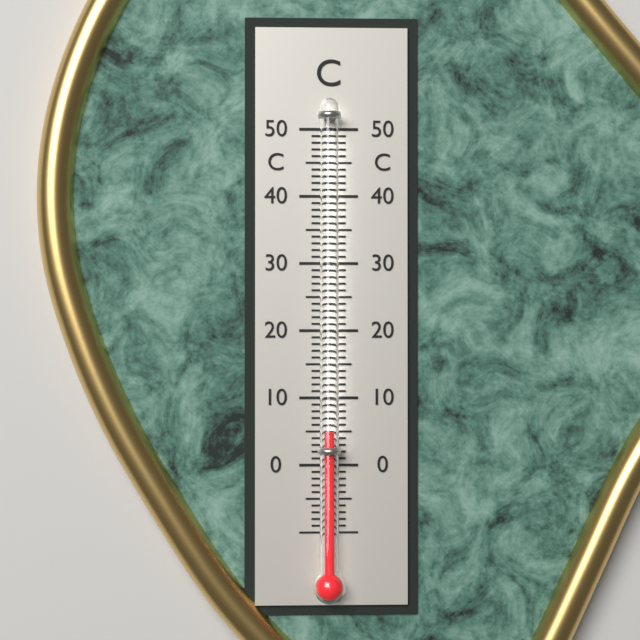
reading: 5 °C
